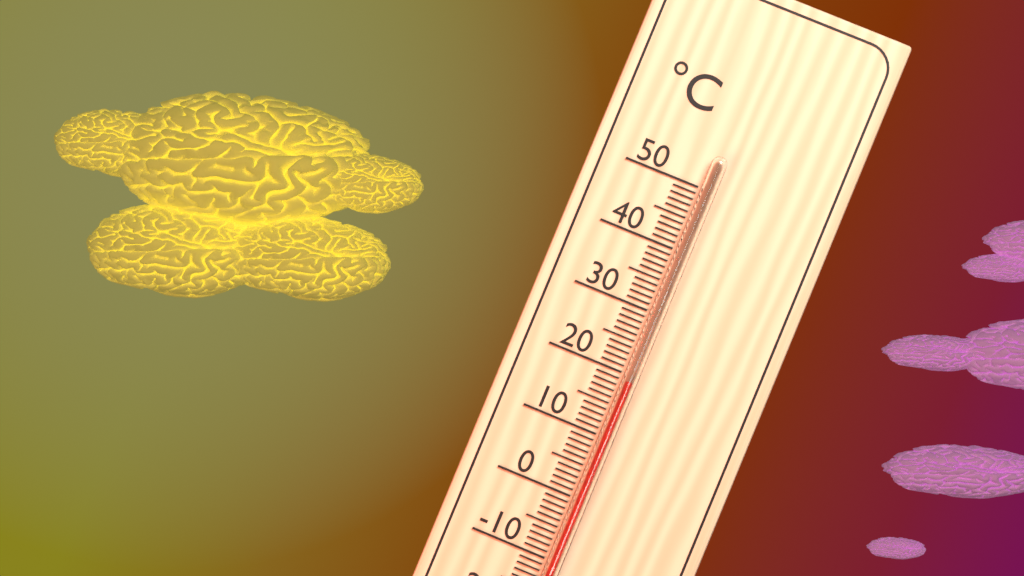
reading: 19 °C
